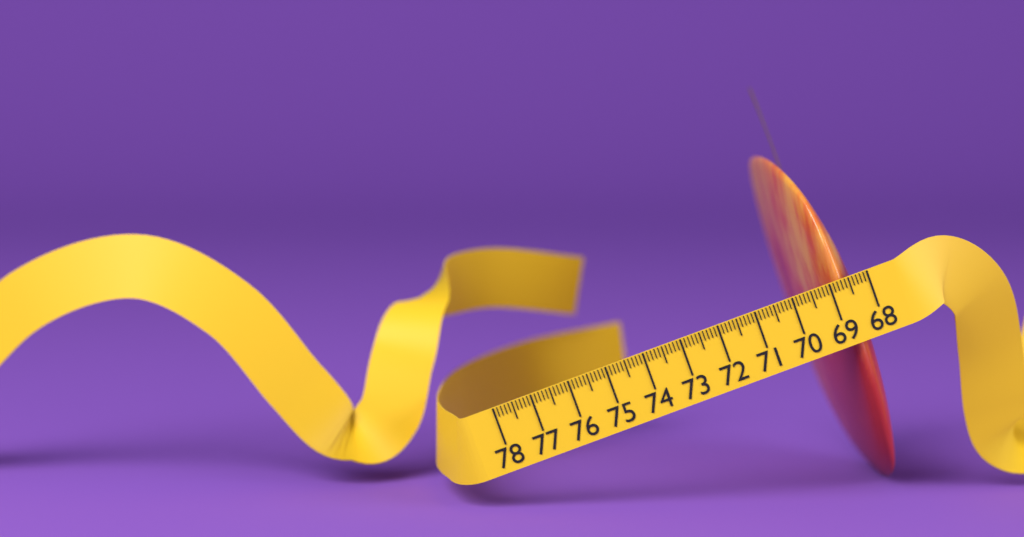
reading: 69.3 cm
